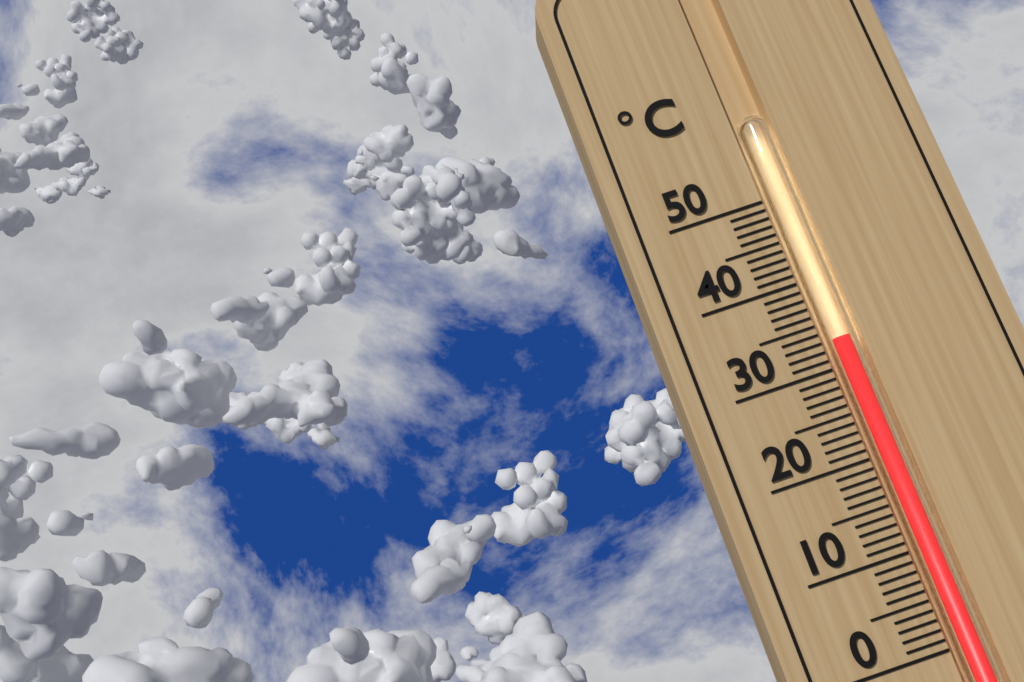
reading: 33 °C
